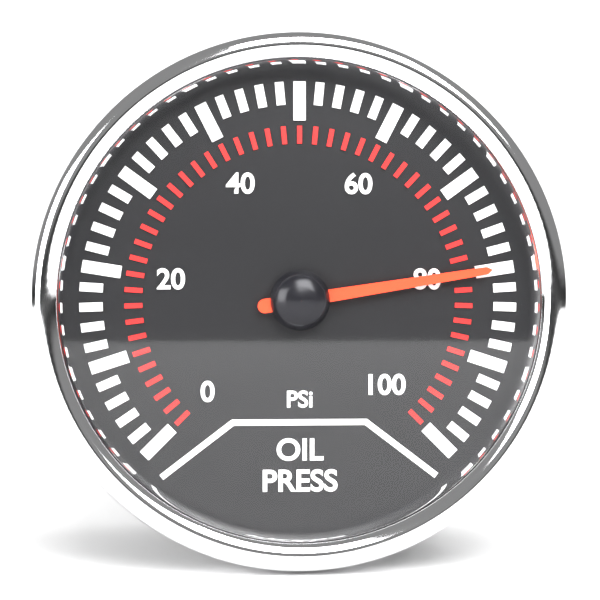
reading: 80 psi
